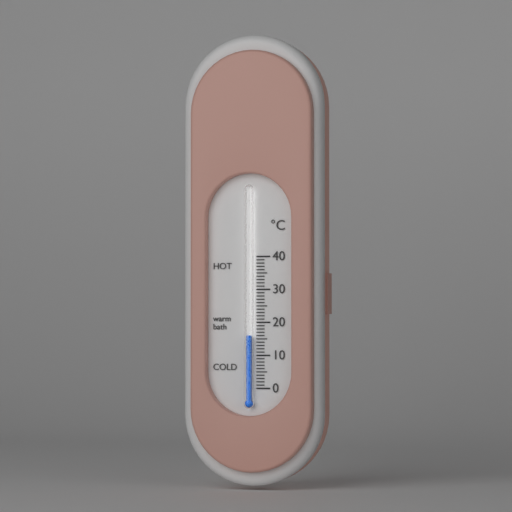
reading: 16 °C
